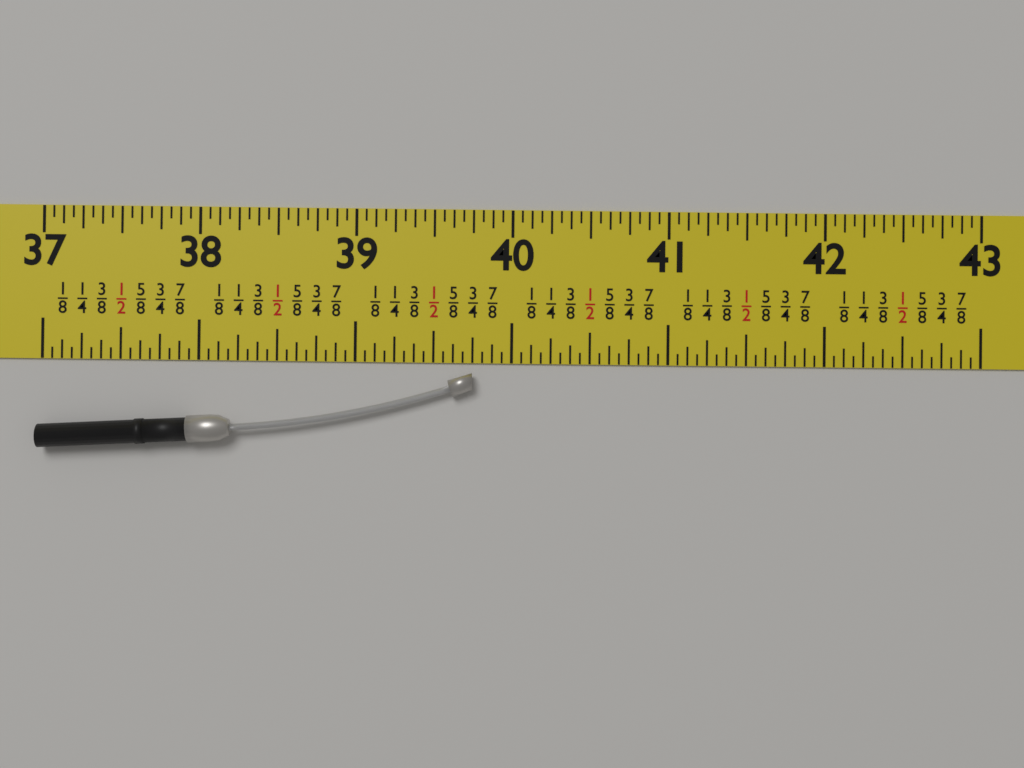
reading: 39.7500 in
